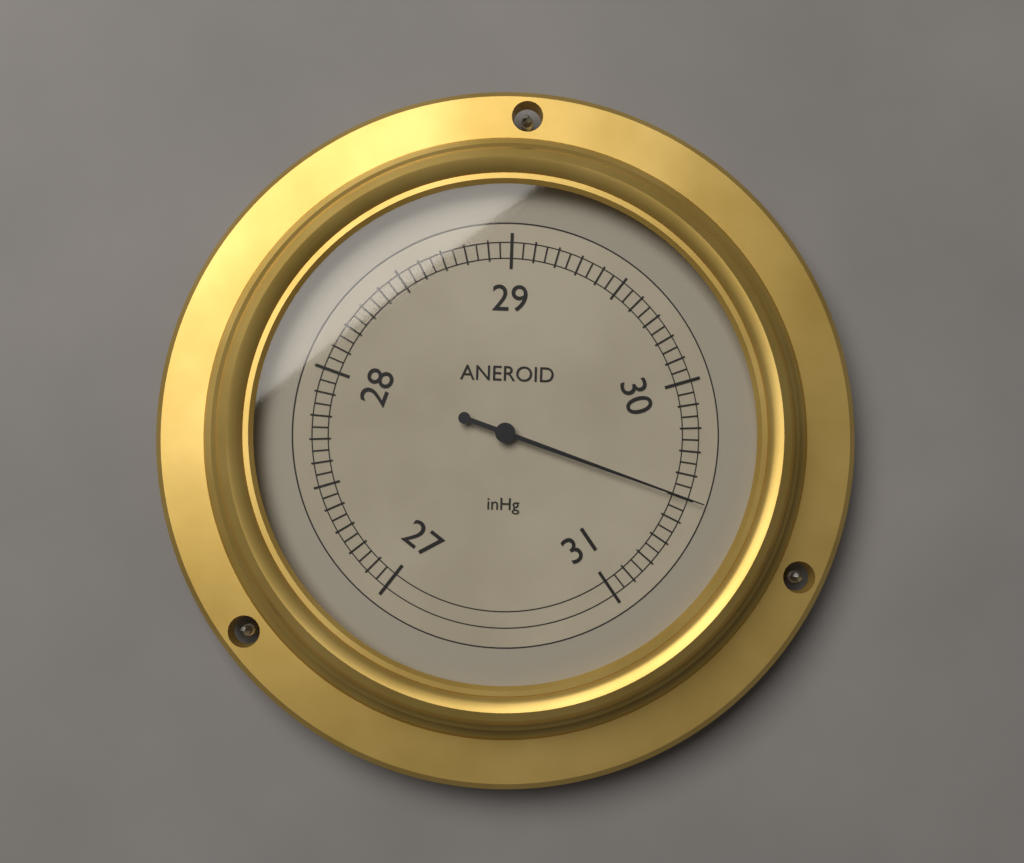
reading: 30.50 inHg
